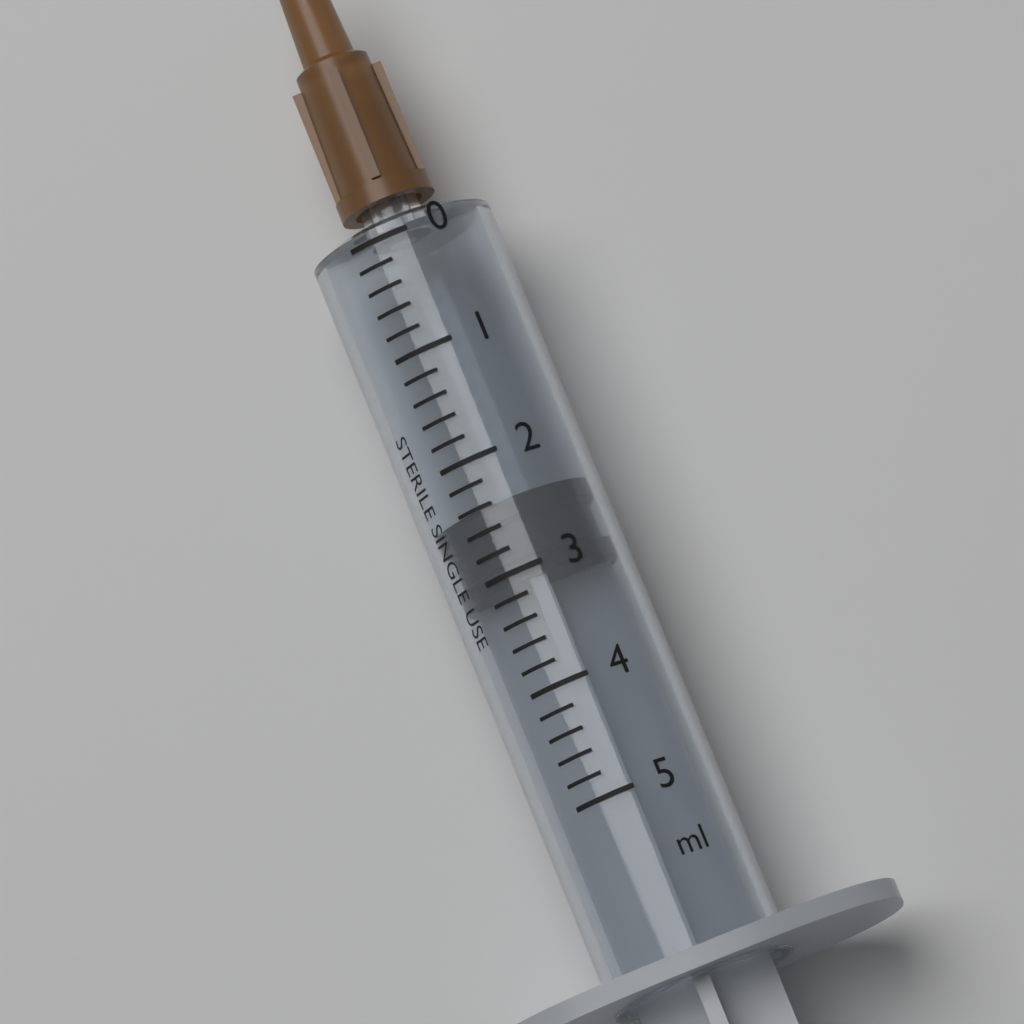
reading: 2.4 ml
